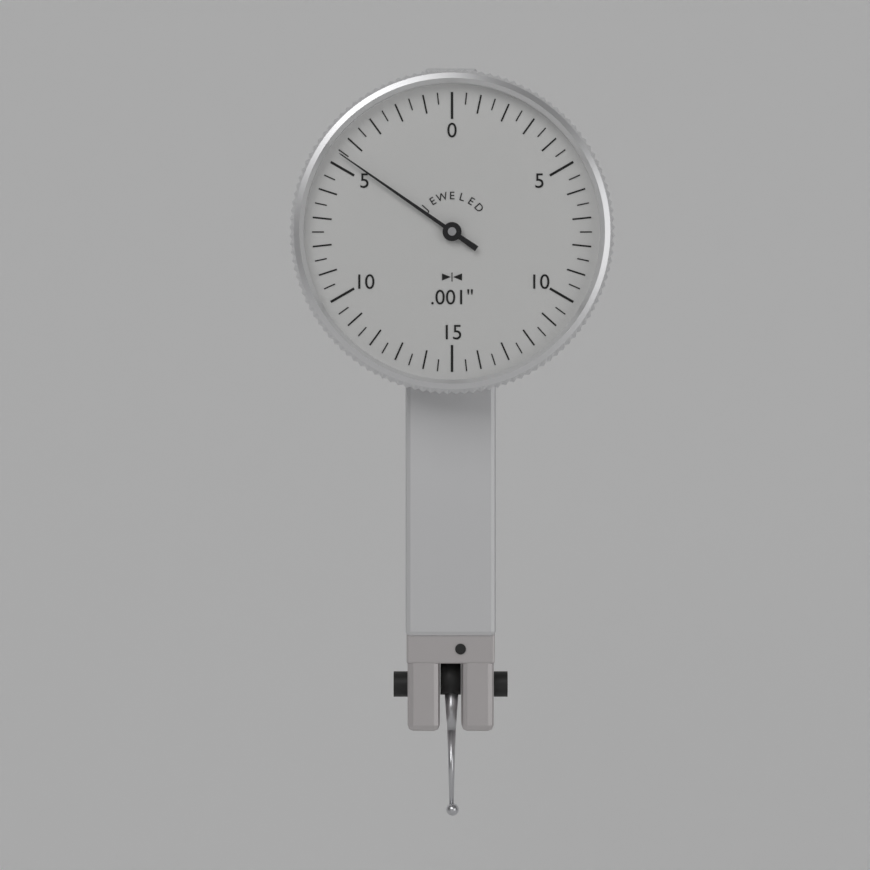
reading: 0.0046 in
